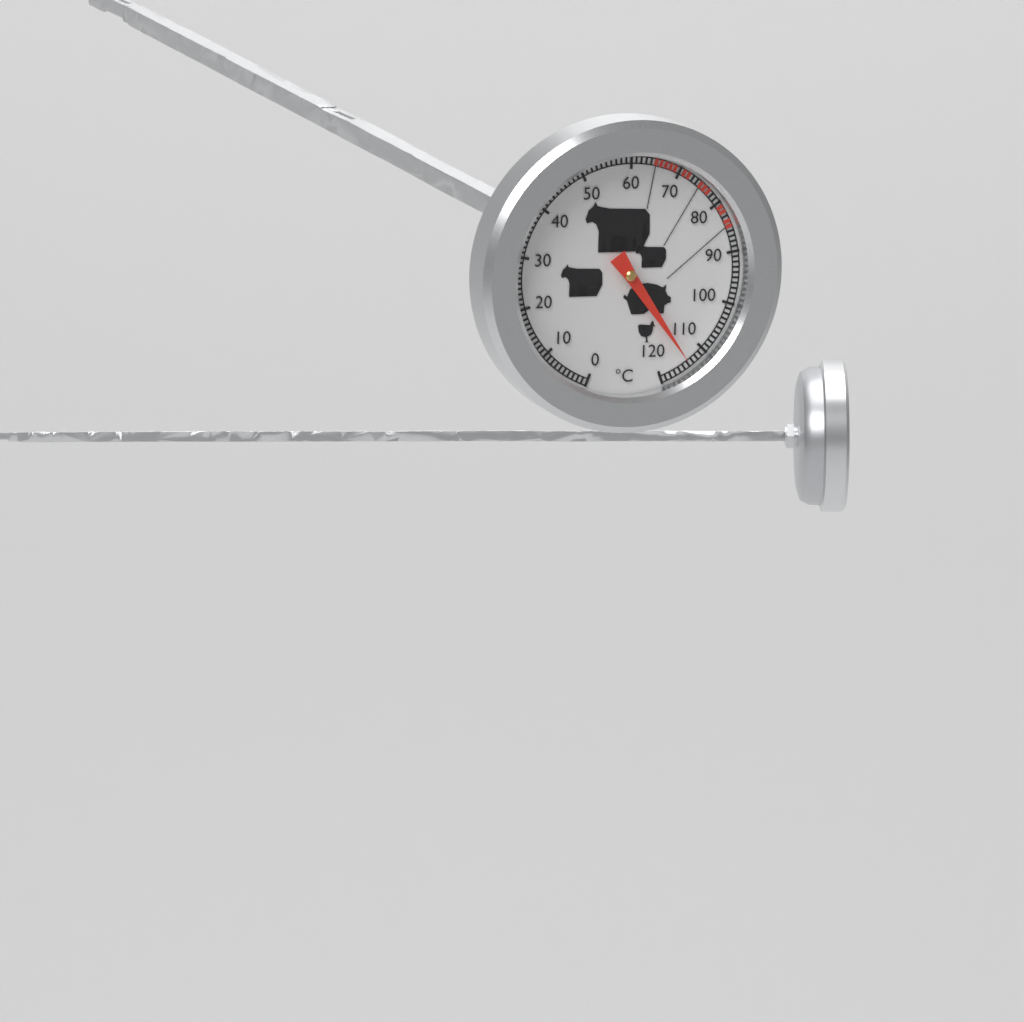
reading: 114 °C
